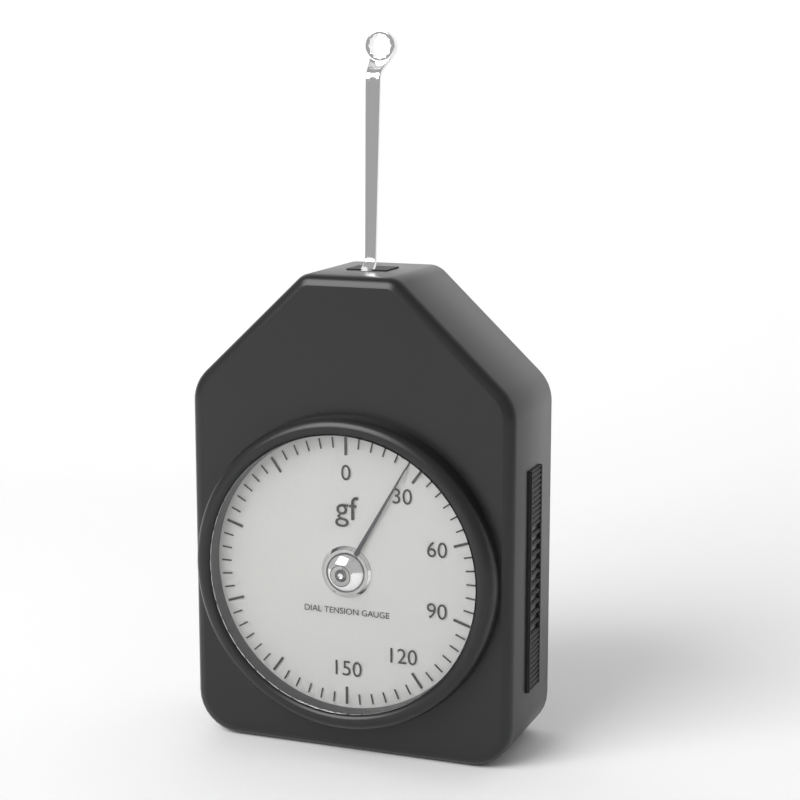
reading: 25 gf
